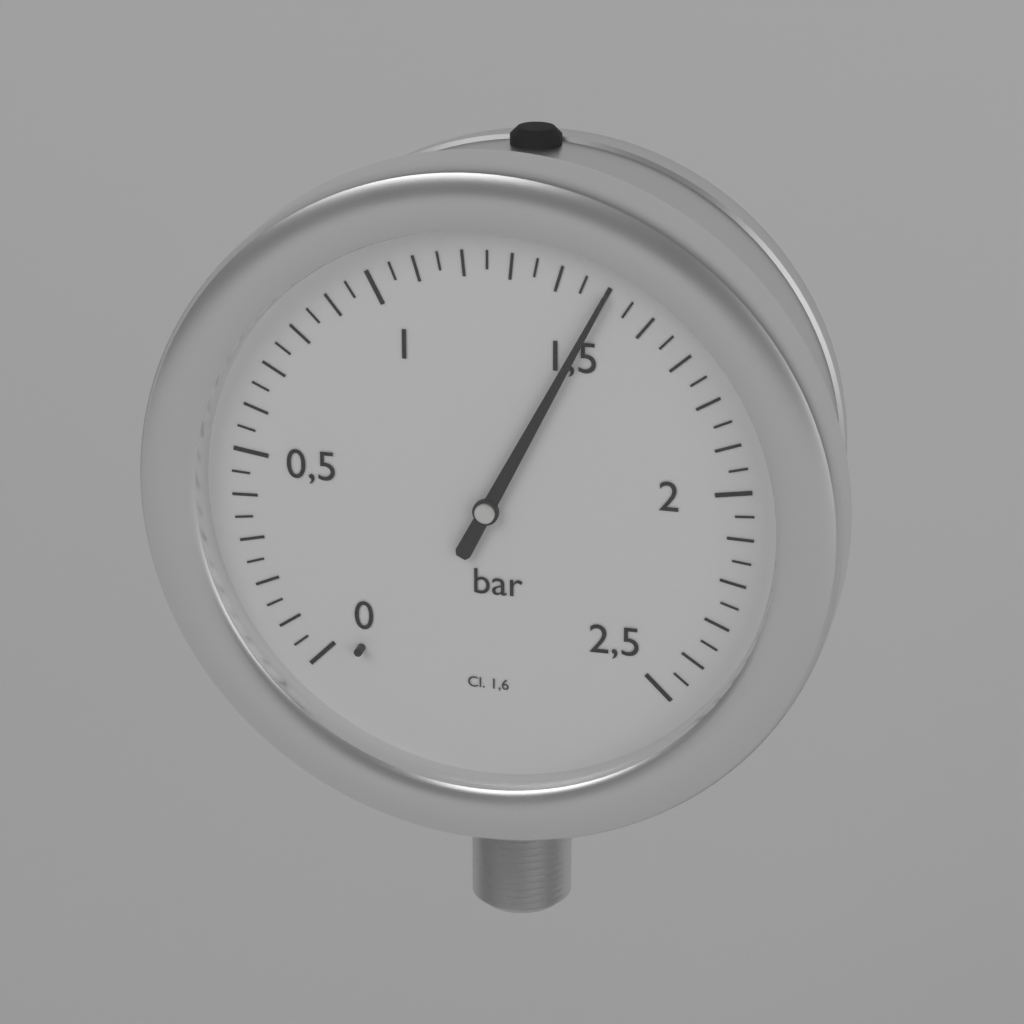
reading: 1.50 bar
